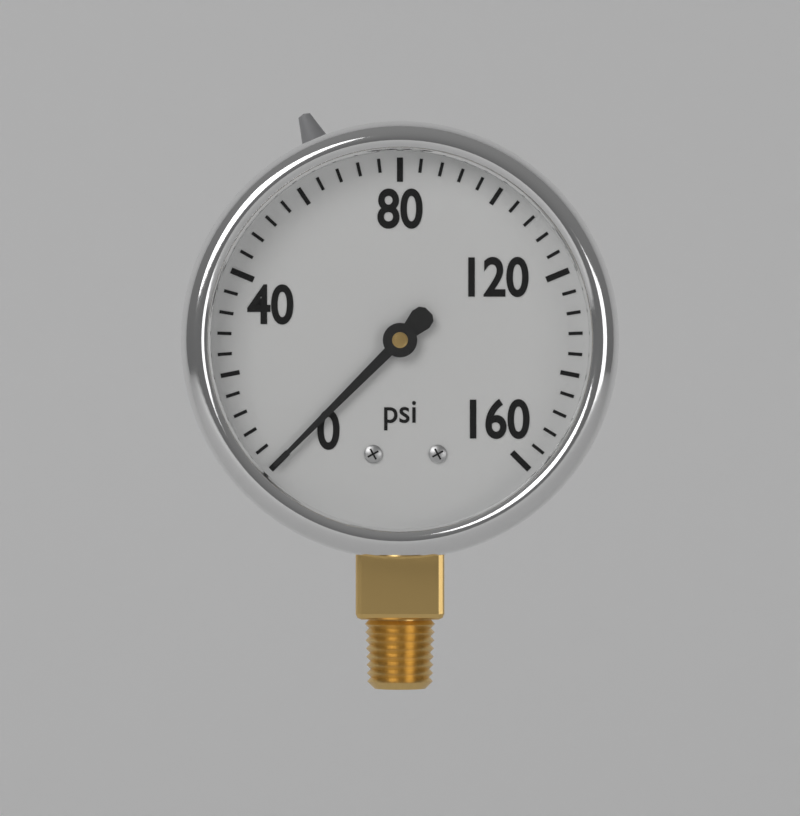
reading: 0 psi
